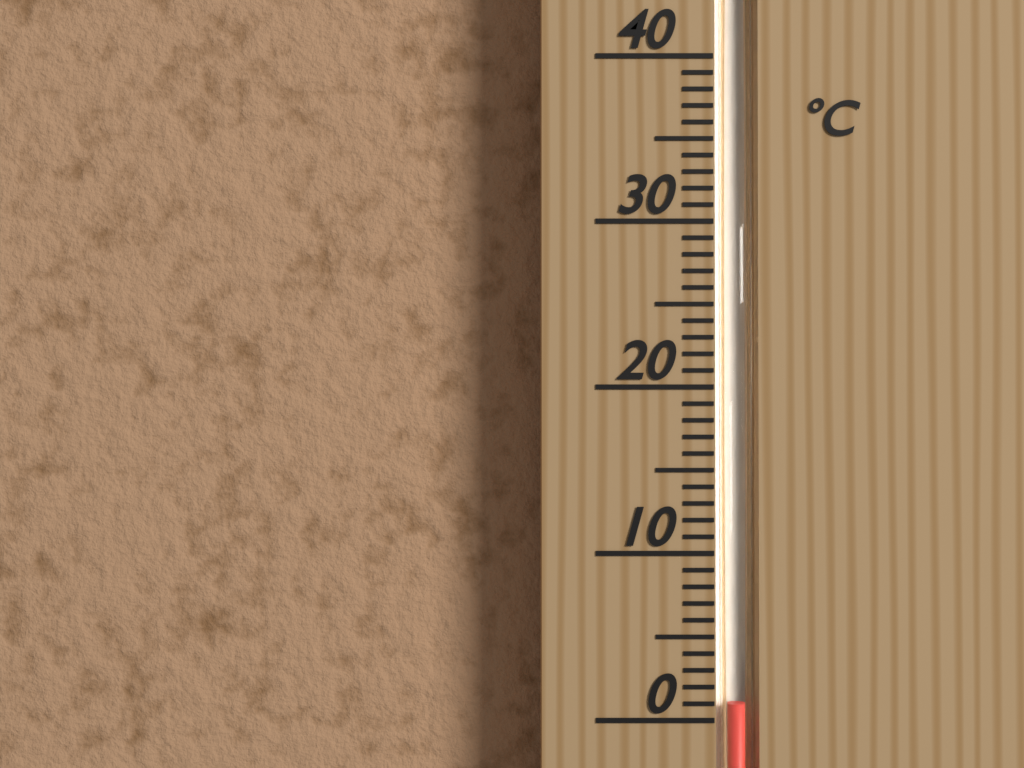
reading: 1 °C
